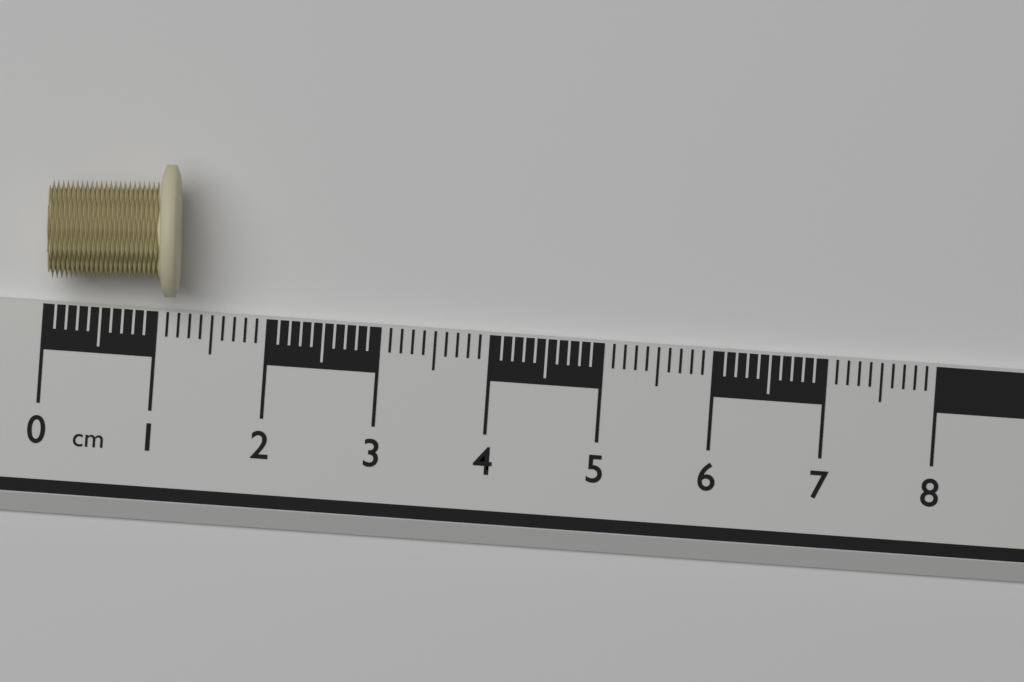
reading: 1.2 cm
